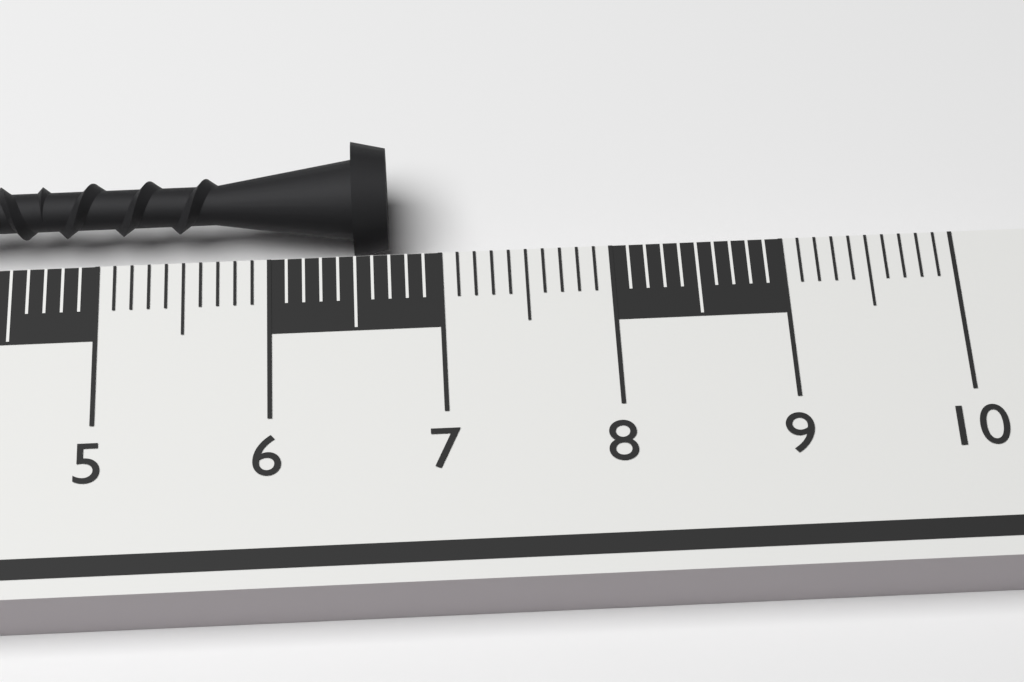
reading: 6.7 cm
